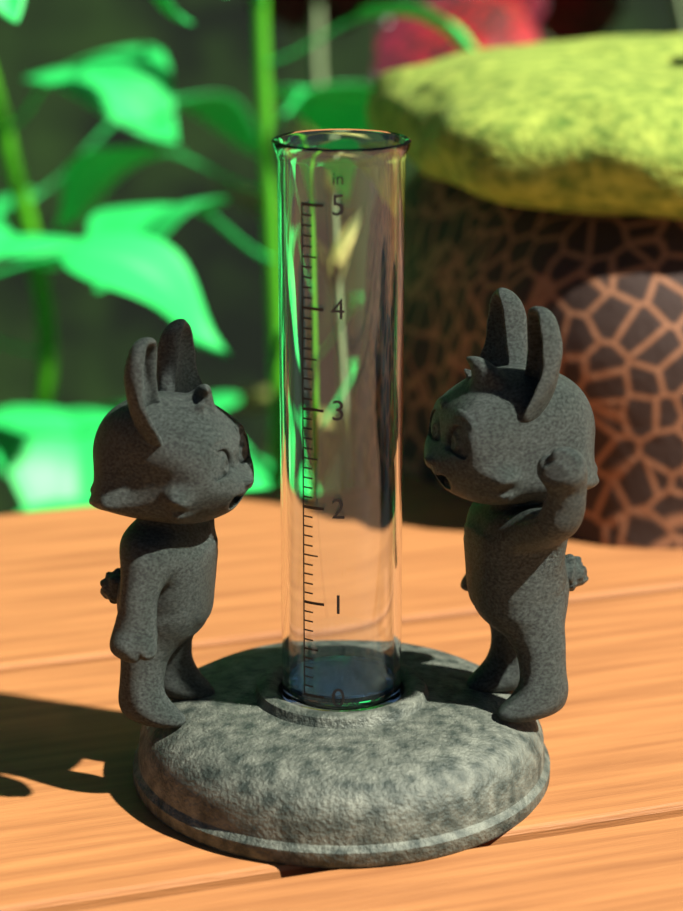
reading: 0.0 in
